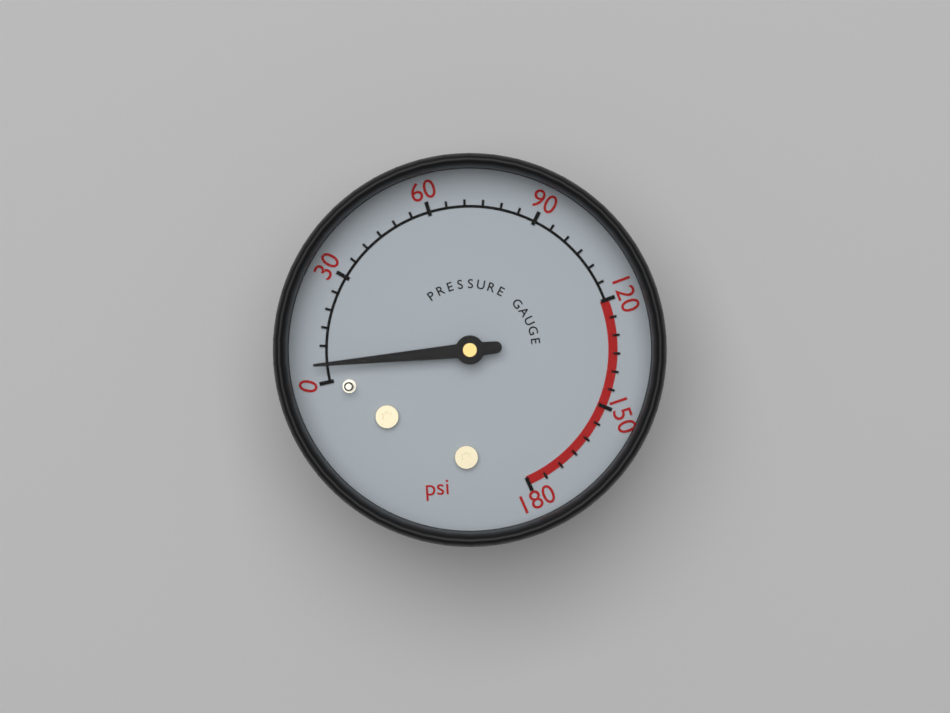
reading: 5 psi
